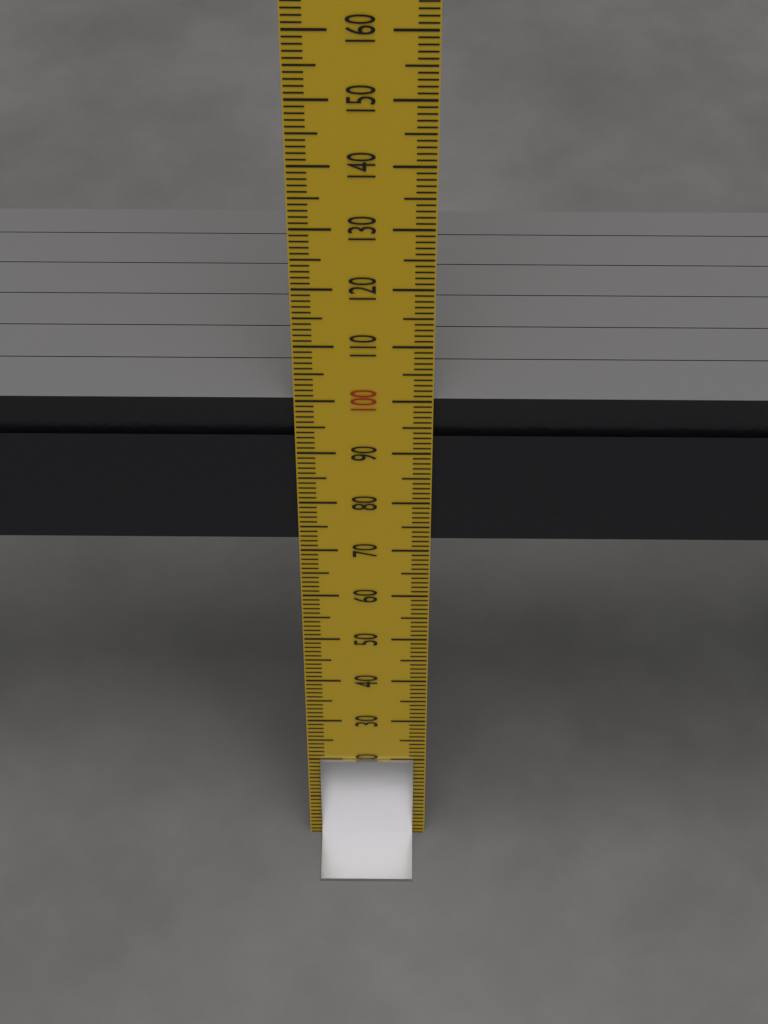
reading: 100 mm
